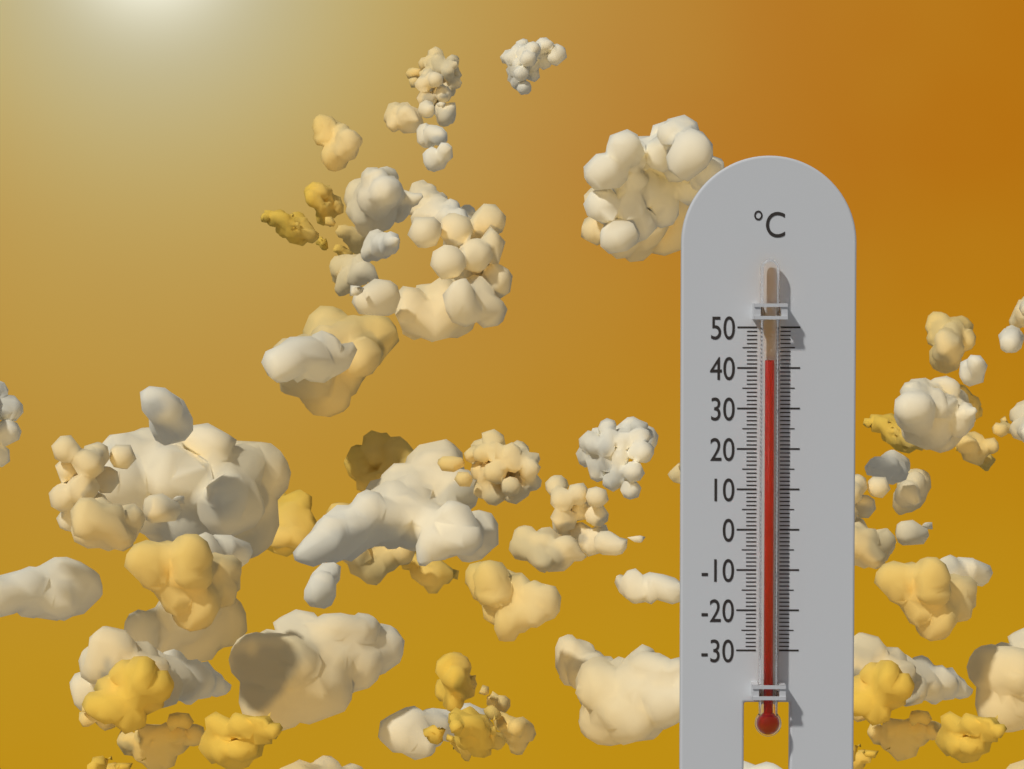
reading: 42 °C
